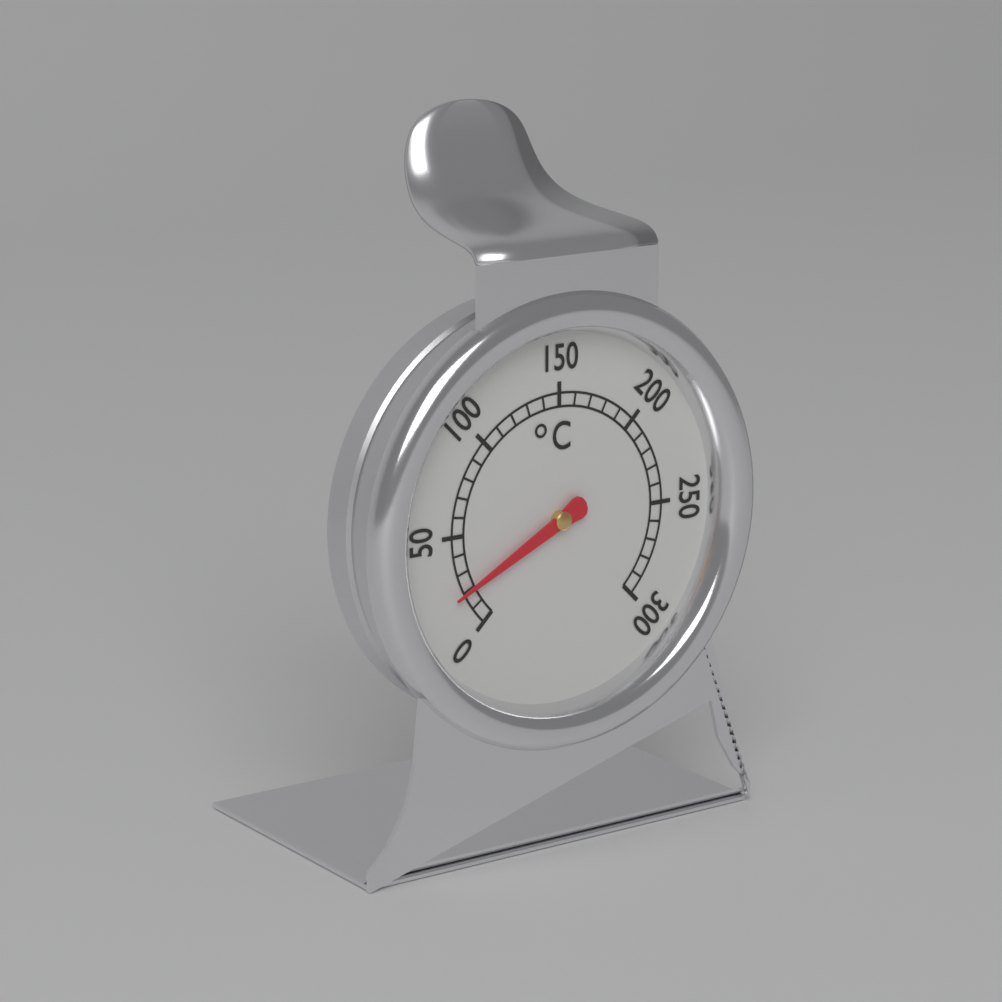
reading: 20 °C
